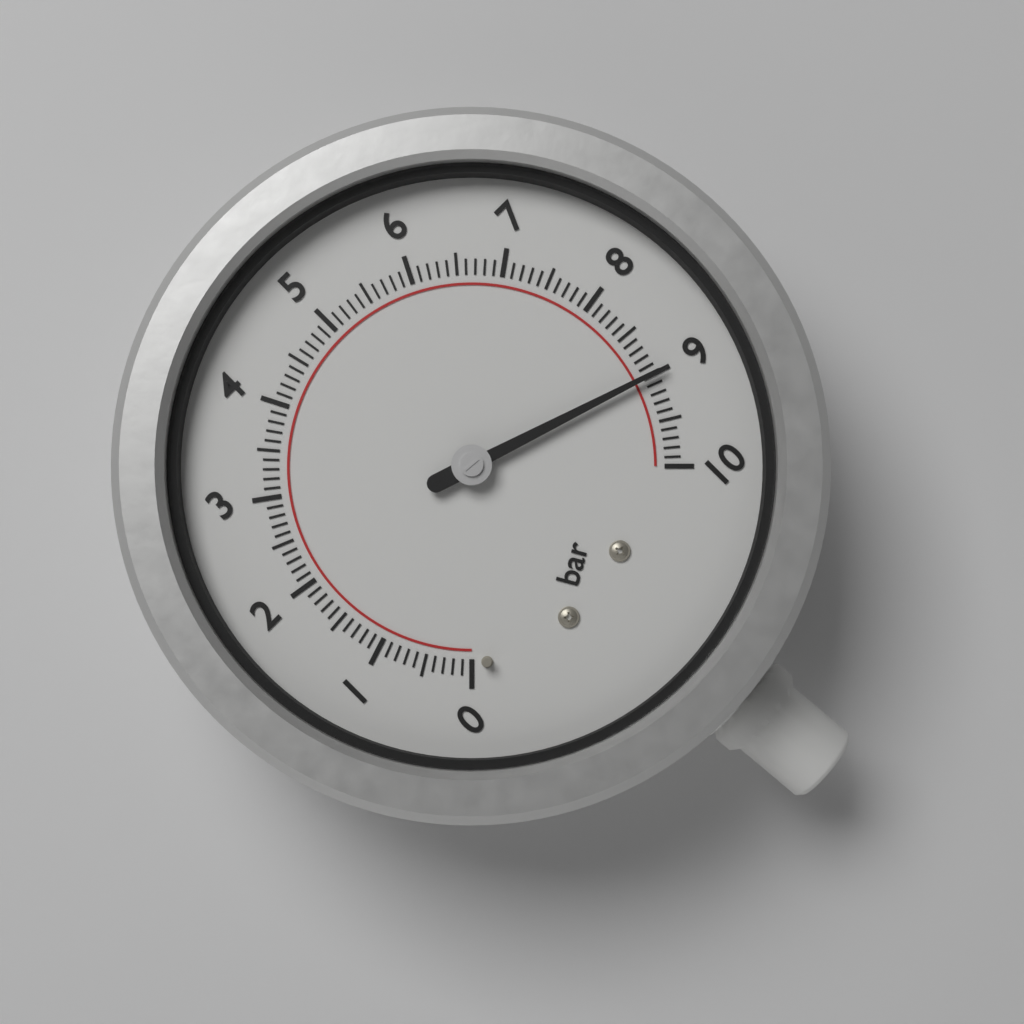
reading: 9.0 bar
